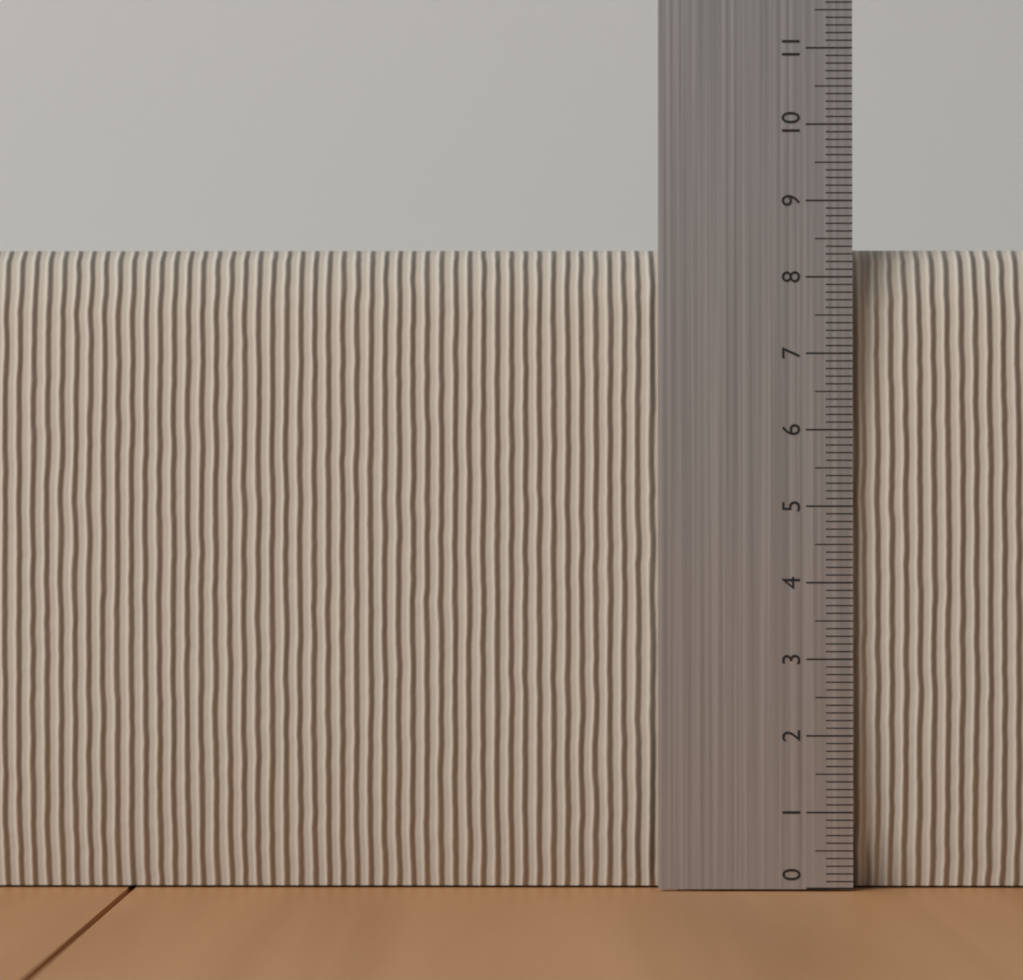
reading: 8.4 (no unit)
